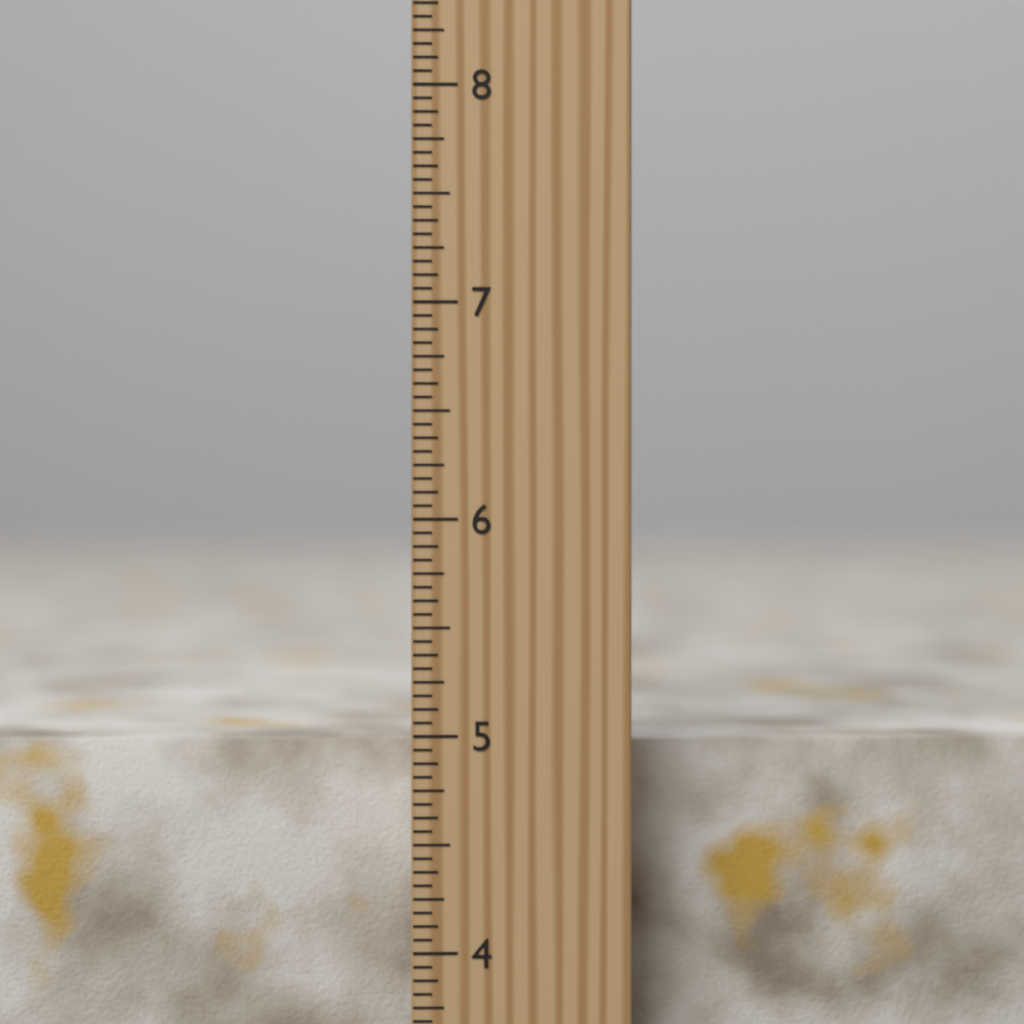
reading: 4.9375 inch
